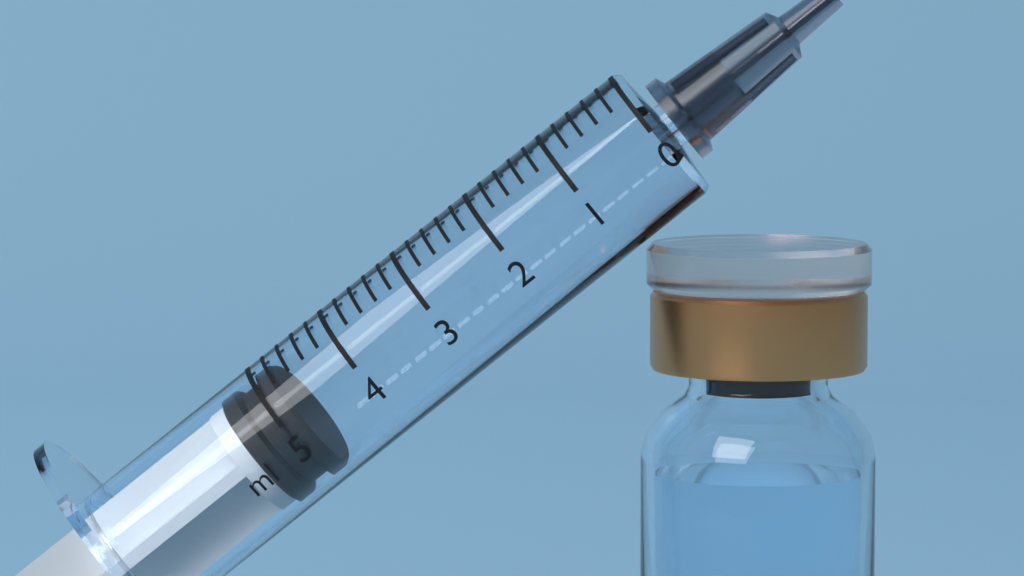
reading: 4.8 ml
